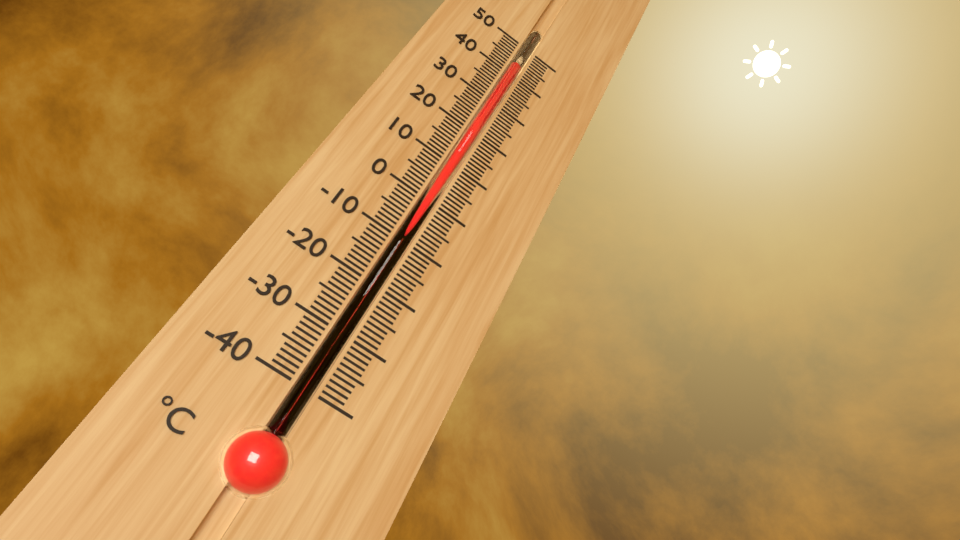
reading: 43 °C
